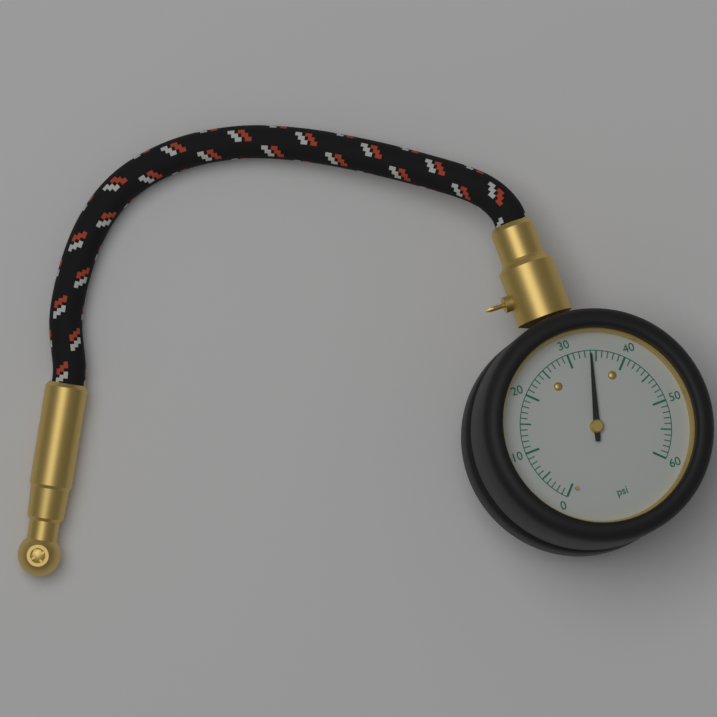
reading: 34 psi
